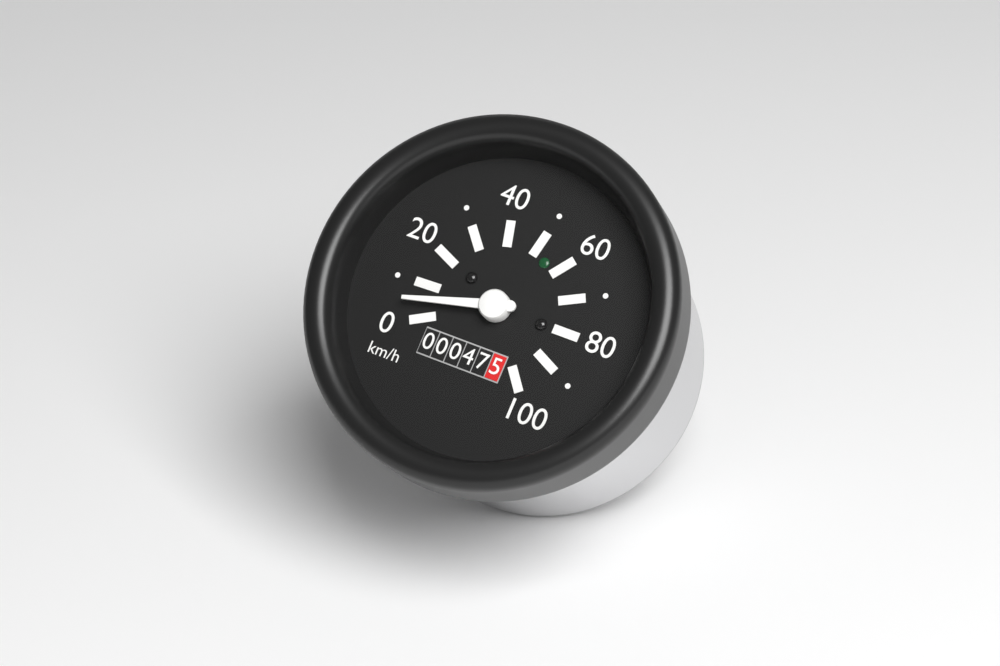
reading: 5 km/h
